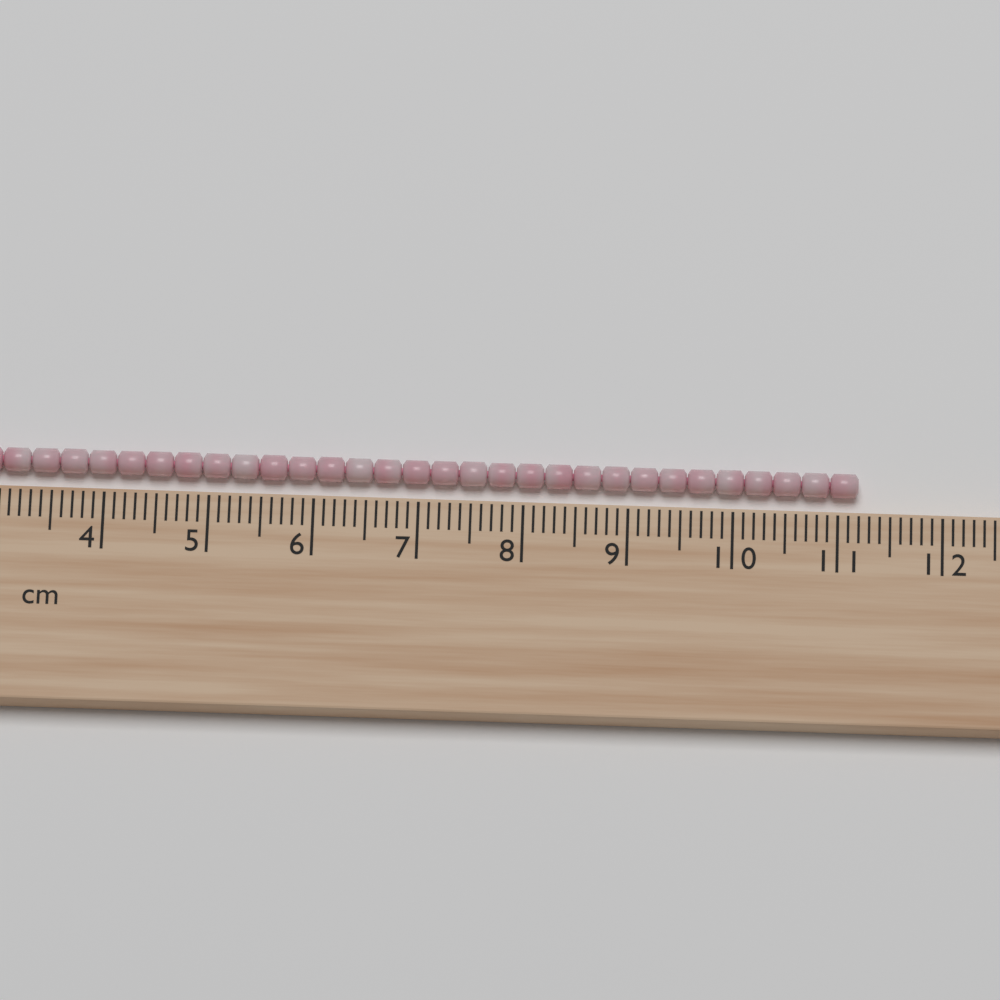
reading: 11.2 cm
